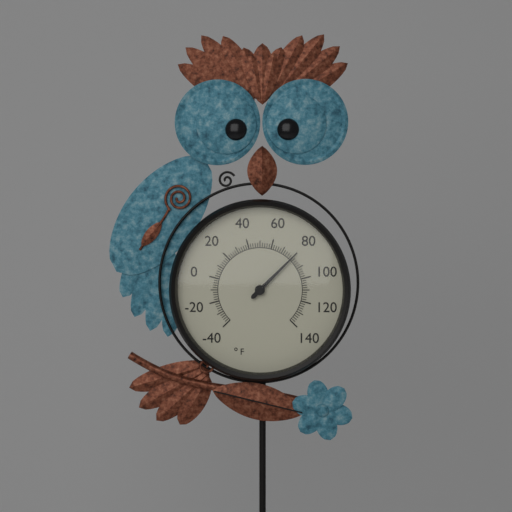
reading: 80 °F
